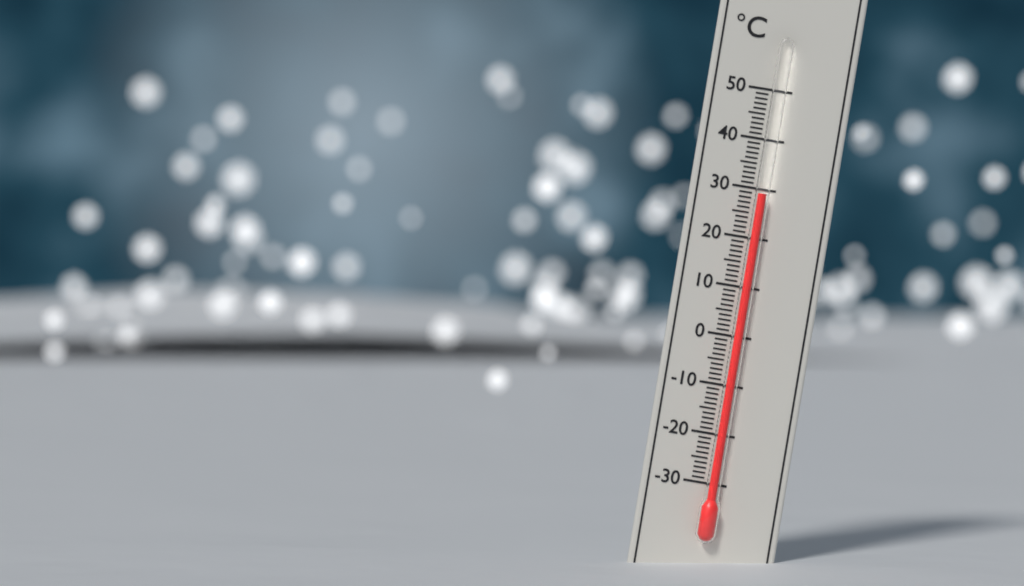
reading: 29 °C
